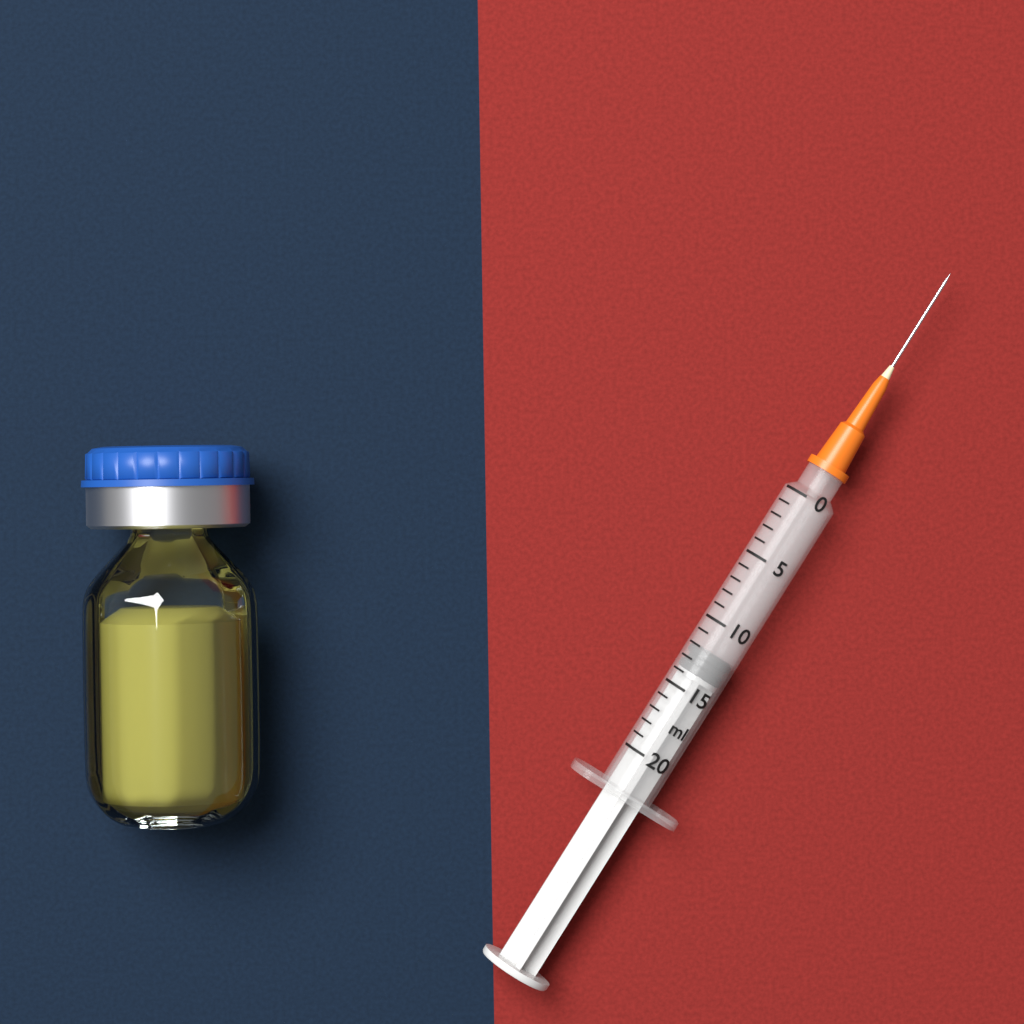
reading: 12 ml
